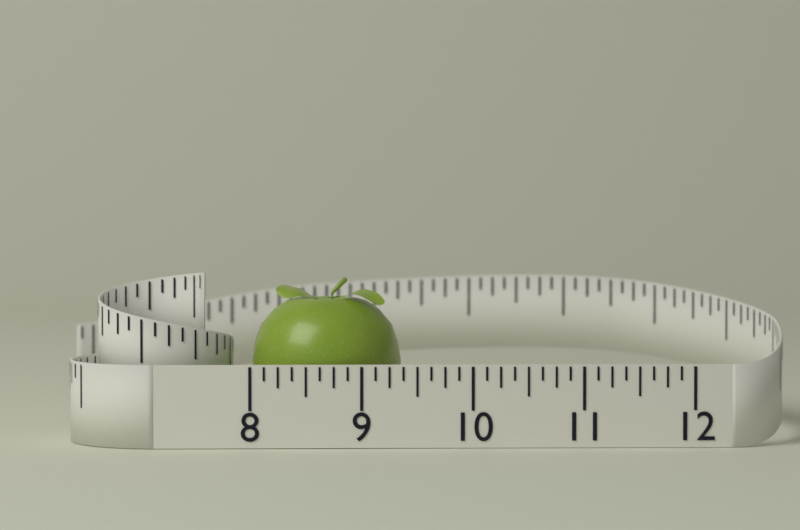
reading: 9.375 (no unit)
